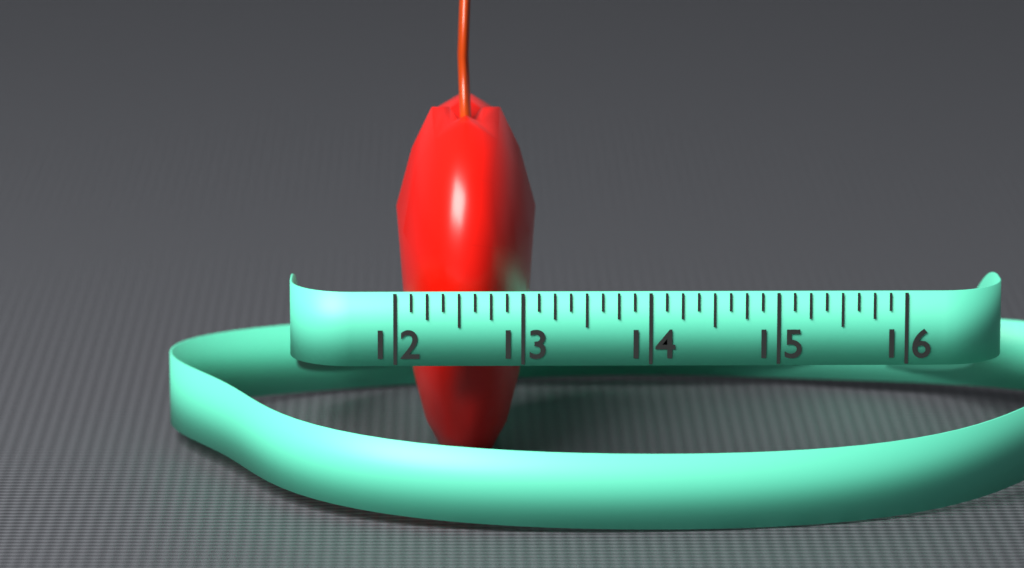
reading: 13.125 (no unit)
